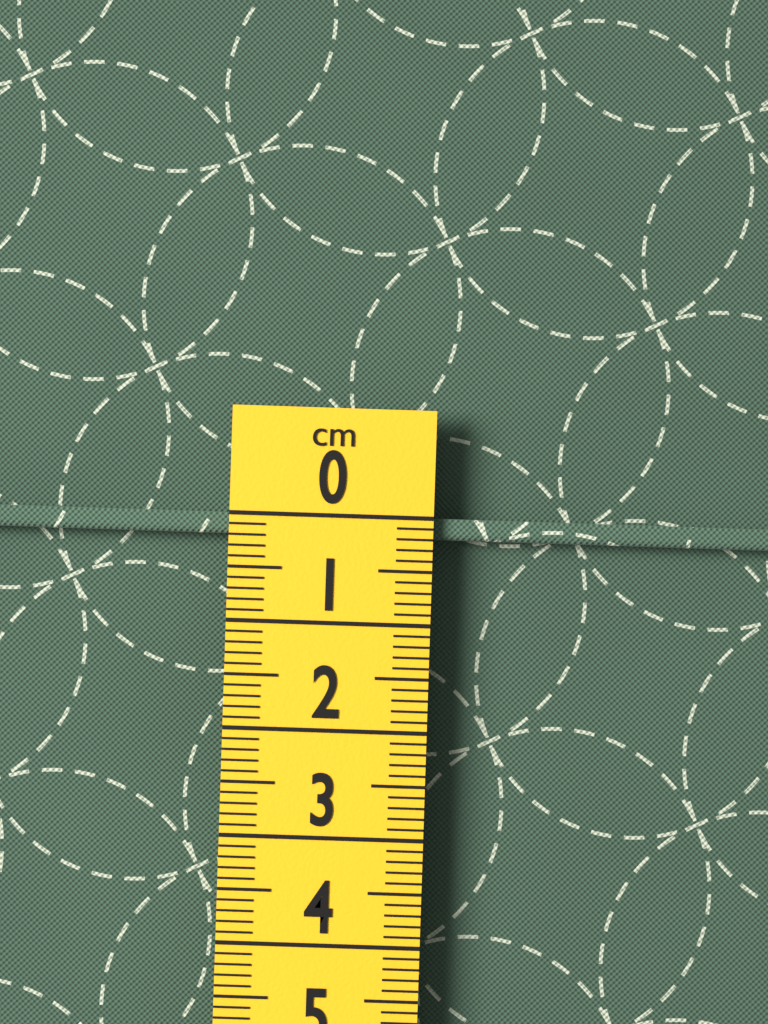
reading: 0.2 cm
